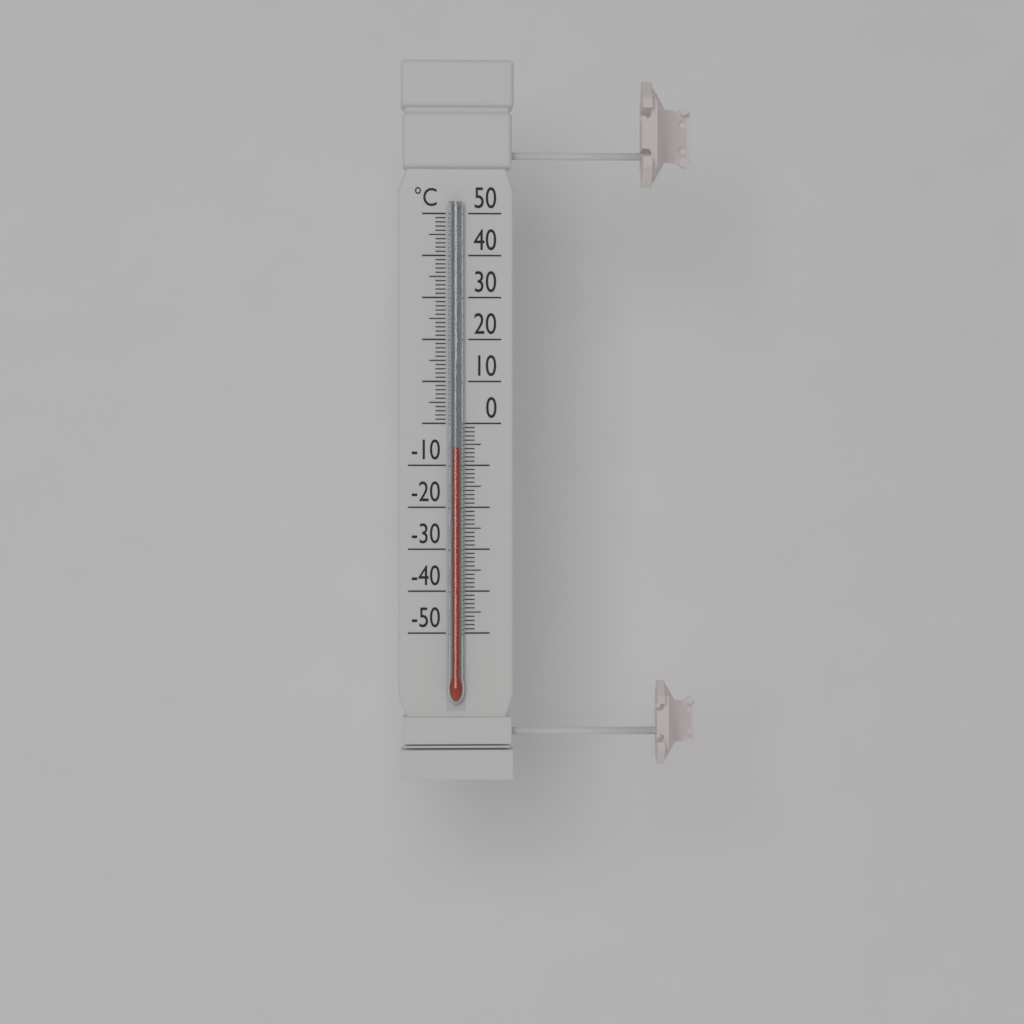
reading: -6 °C
